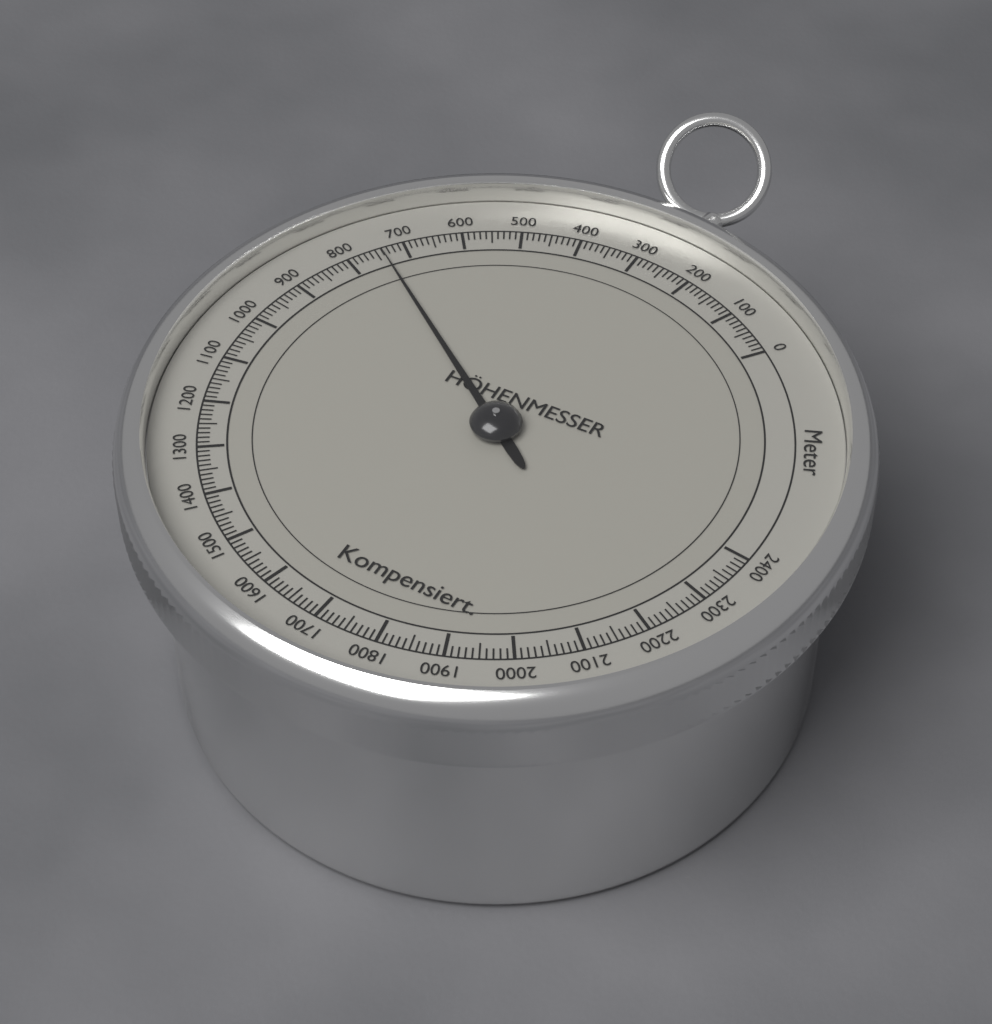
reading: 740 m
